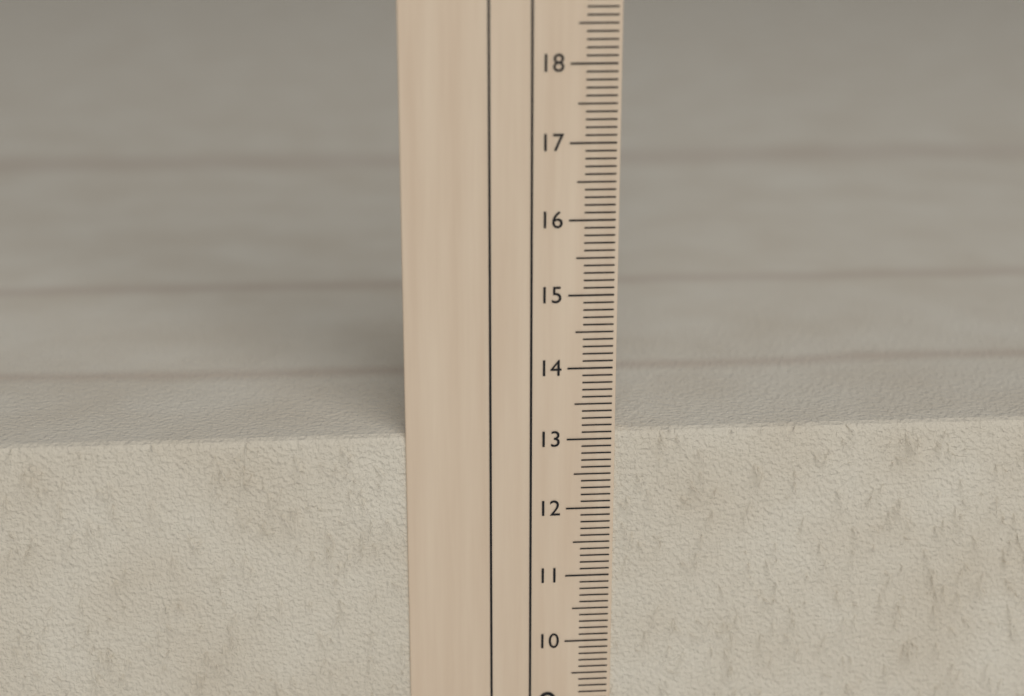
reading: 13.1 cm
